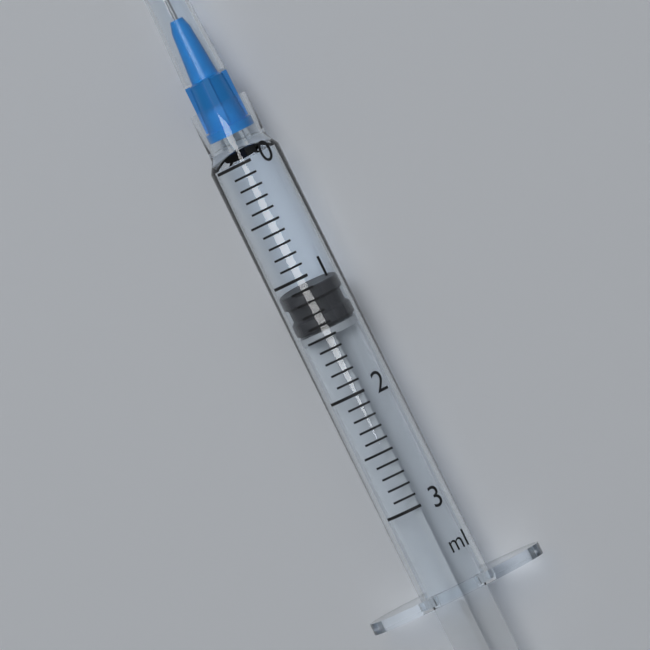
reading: 1.1 ml
